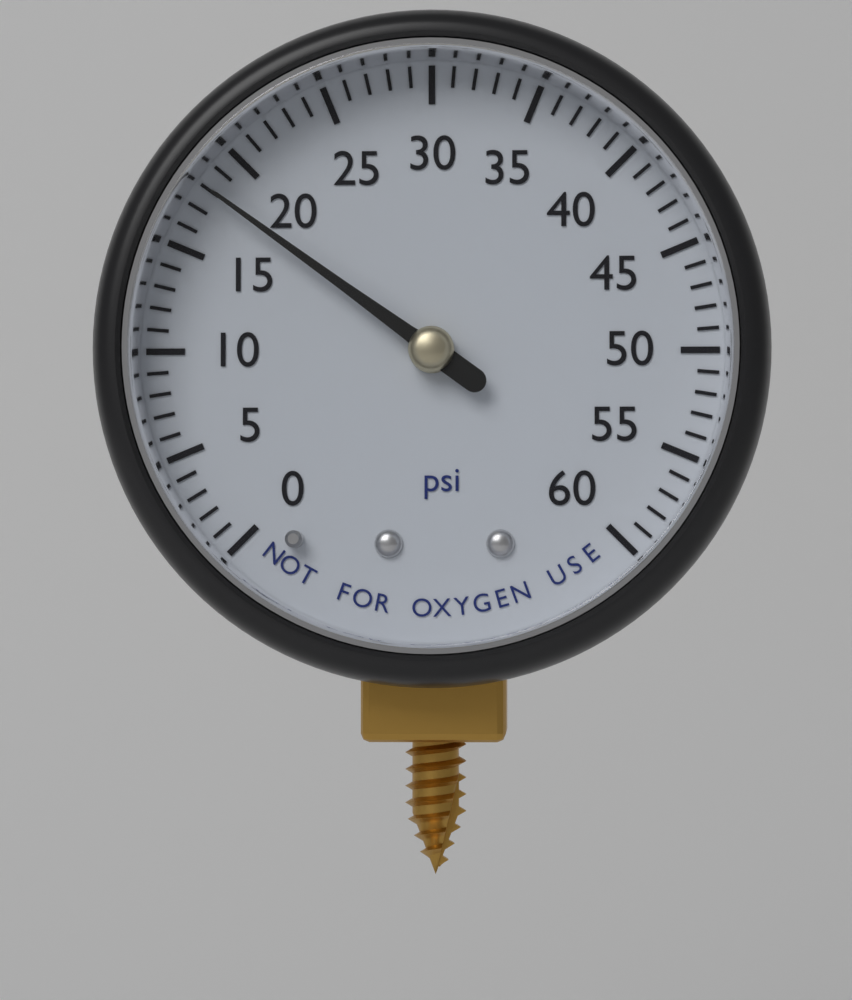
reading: 18 psi
